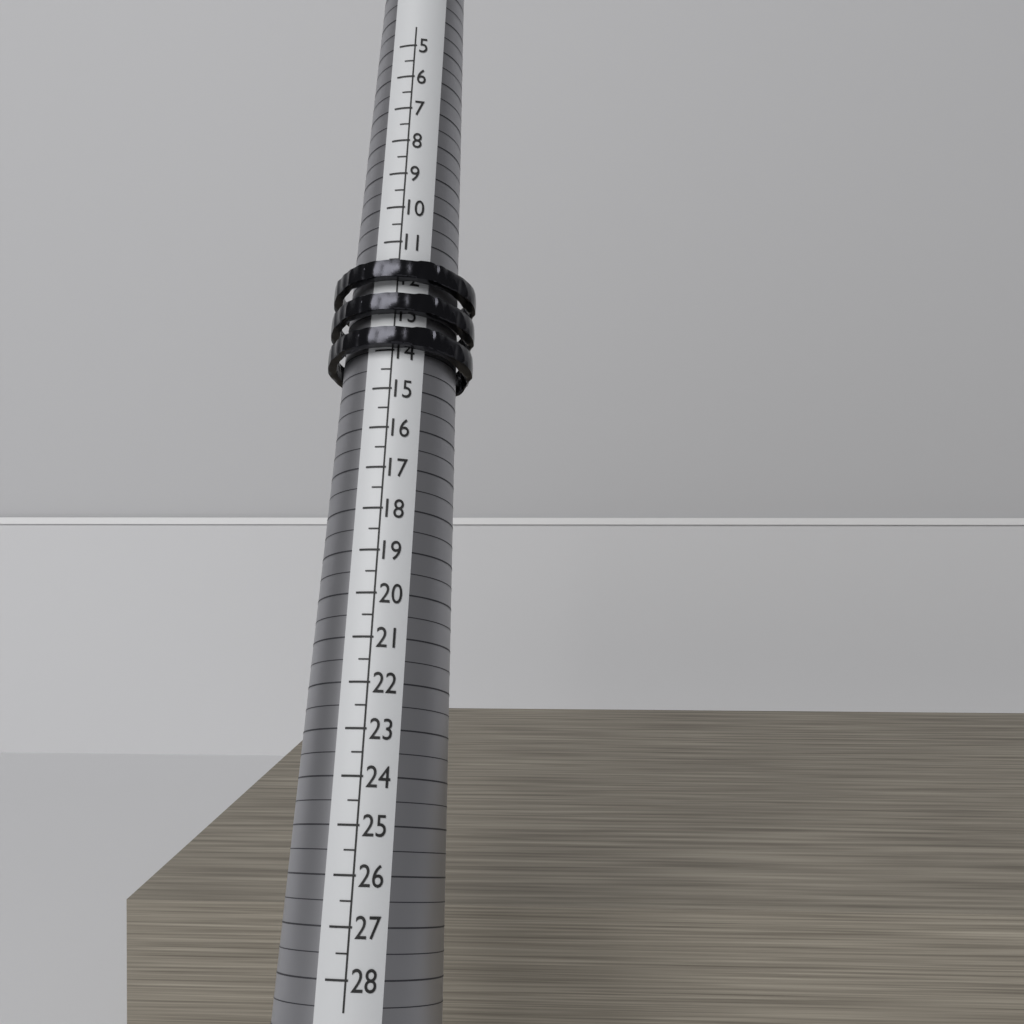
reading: 14.0 (no unit)
